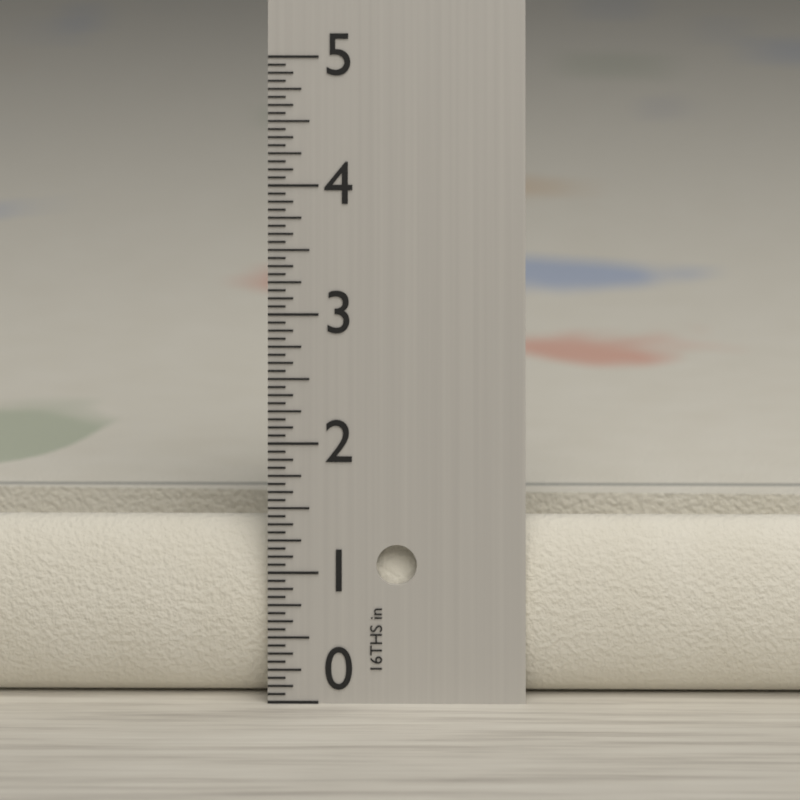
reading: 1.3750 in
